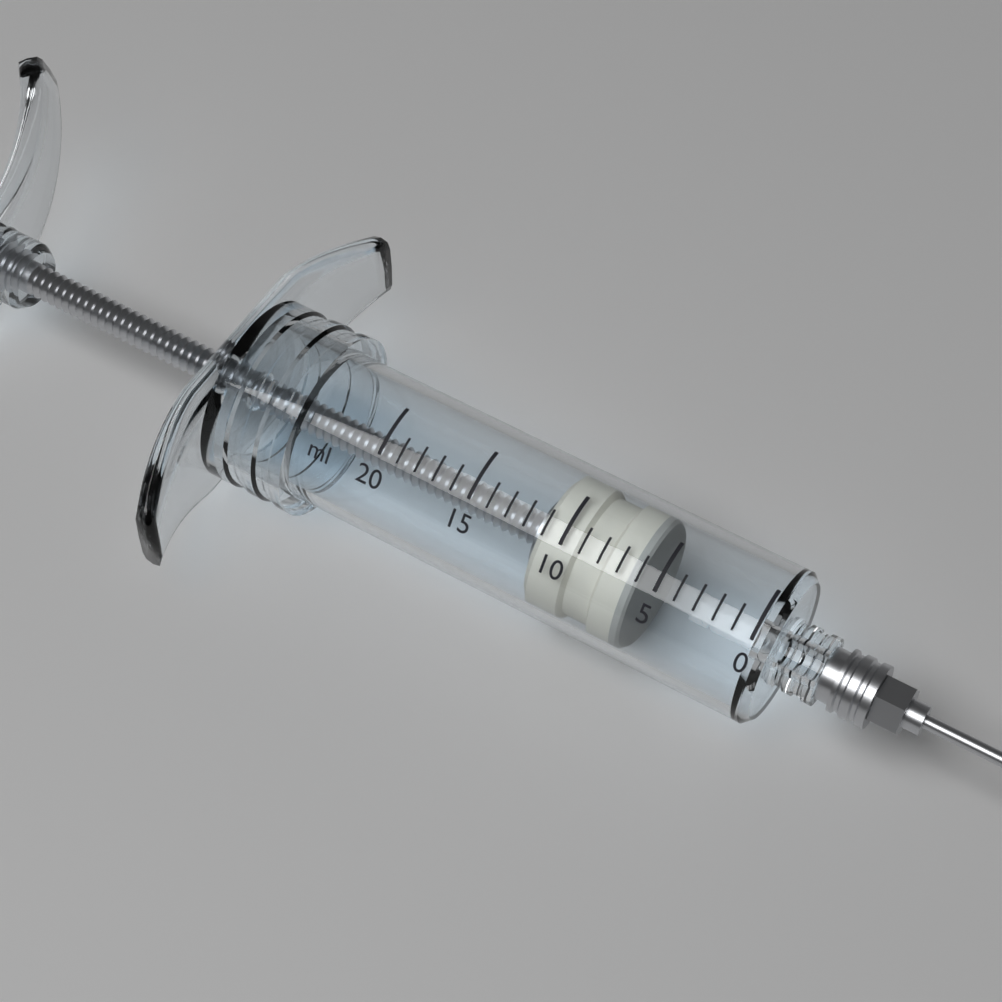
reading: 6 ml
